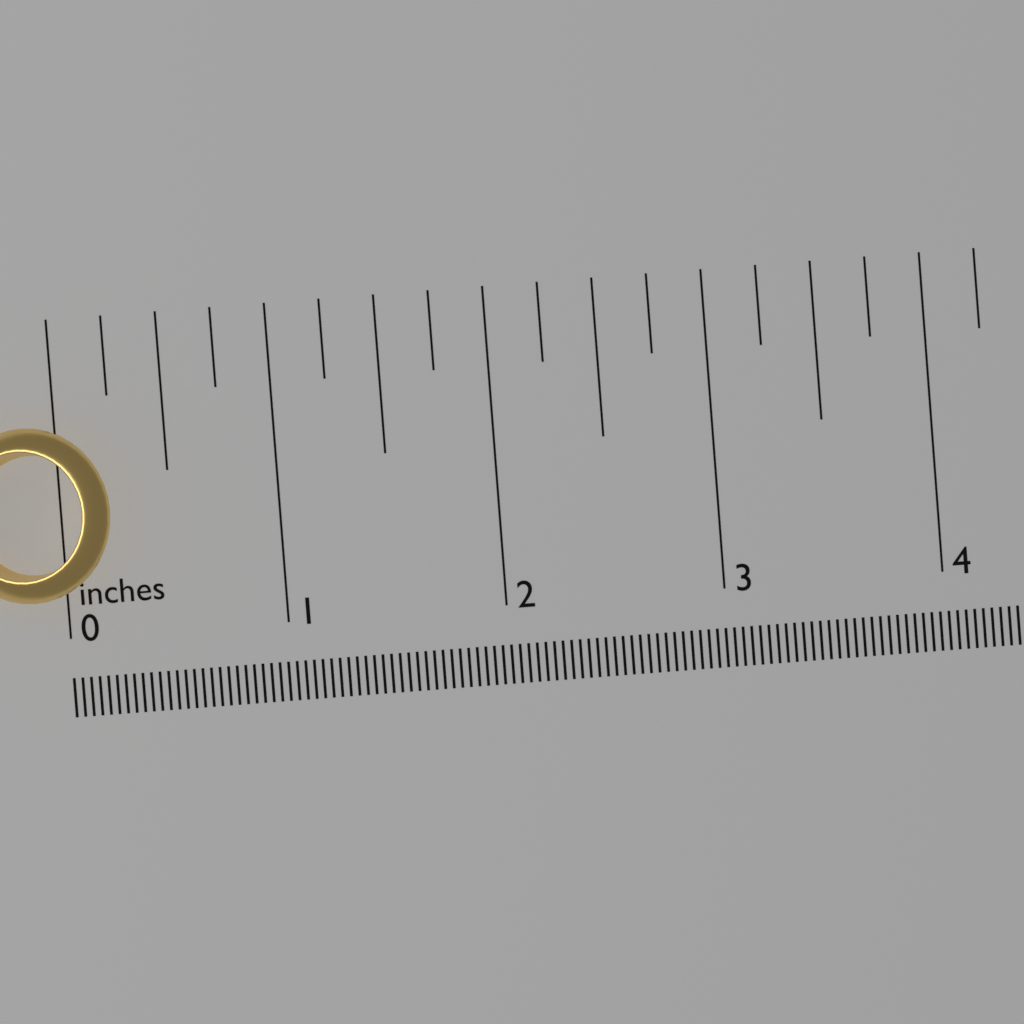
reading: 0.25 in
